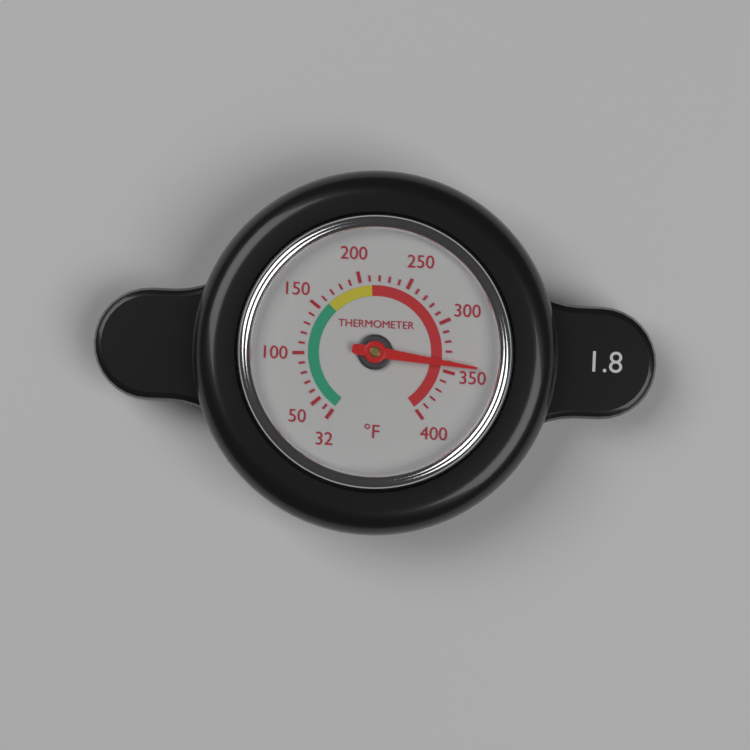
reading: 342 °F
